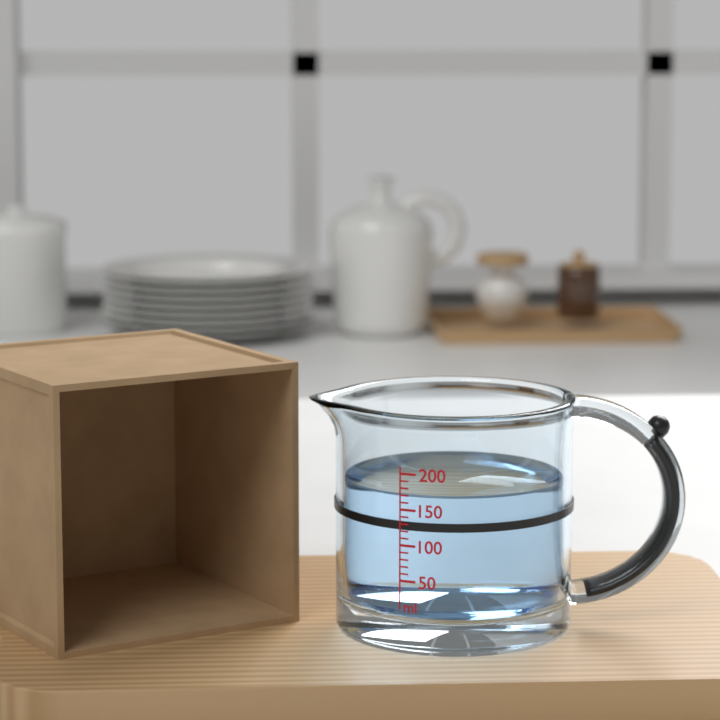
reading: 170 ml
